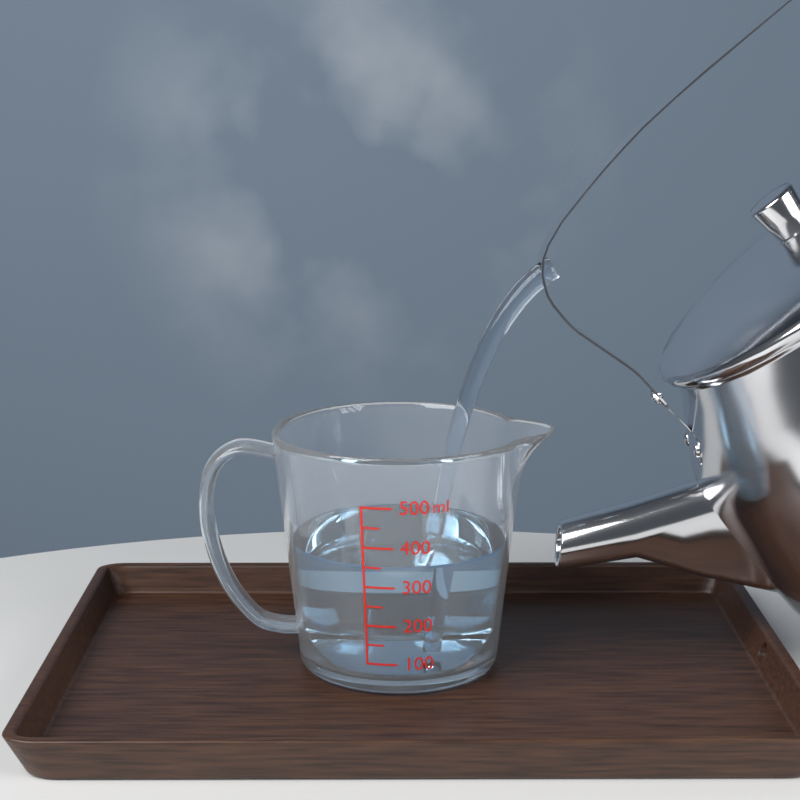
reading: 350 ml
